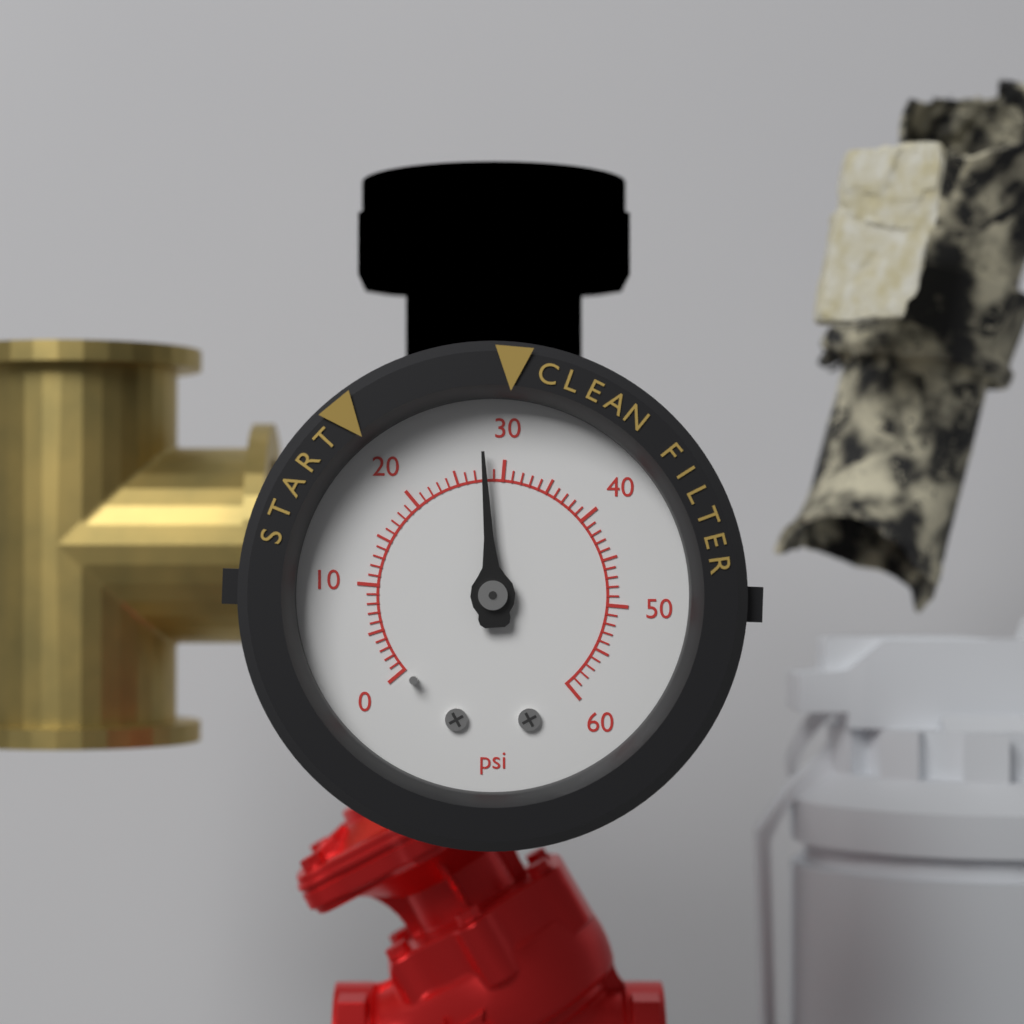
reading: 28 psi
